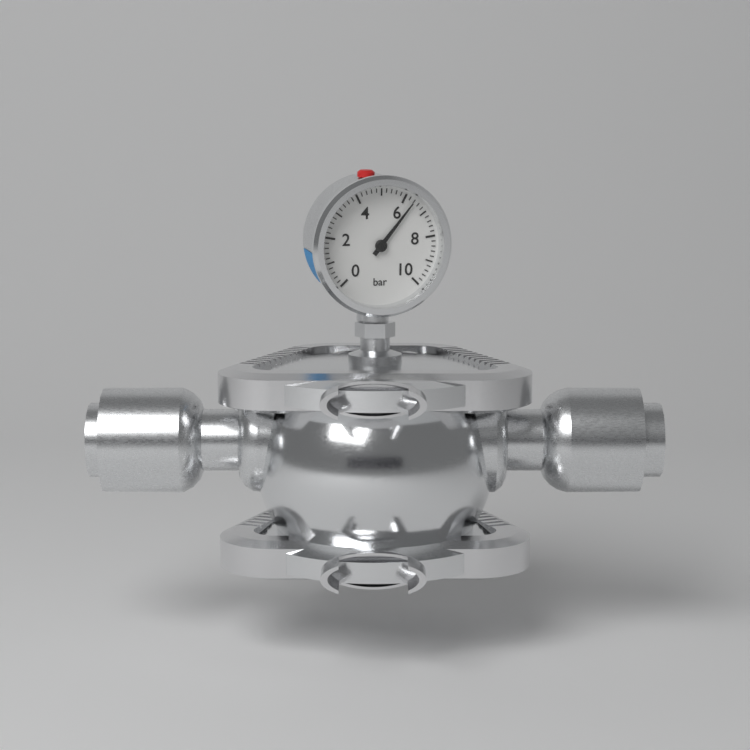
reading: 6.4 bar
